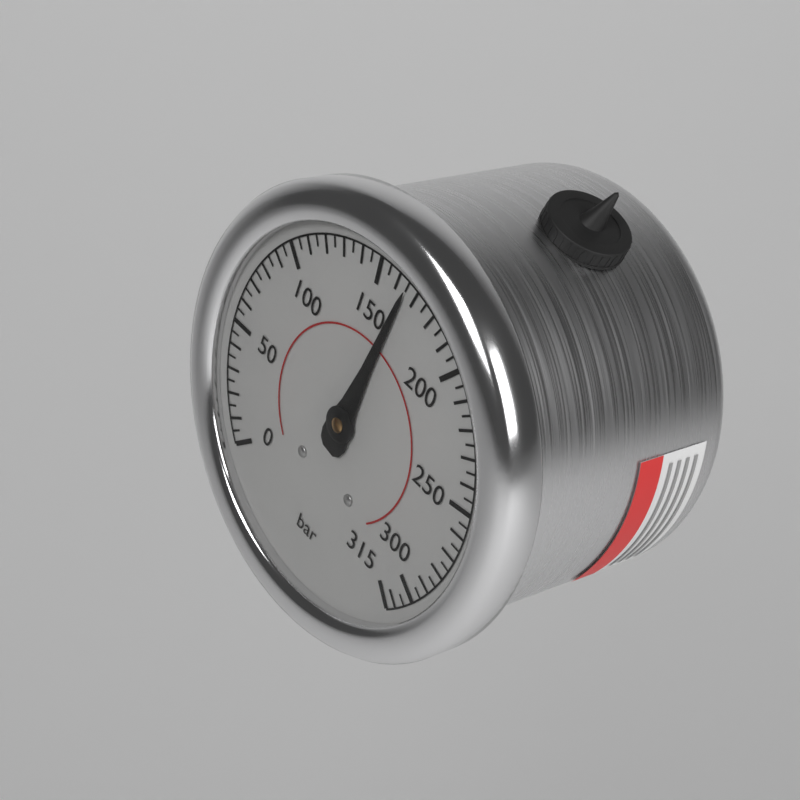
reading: 165 bar
